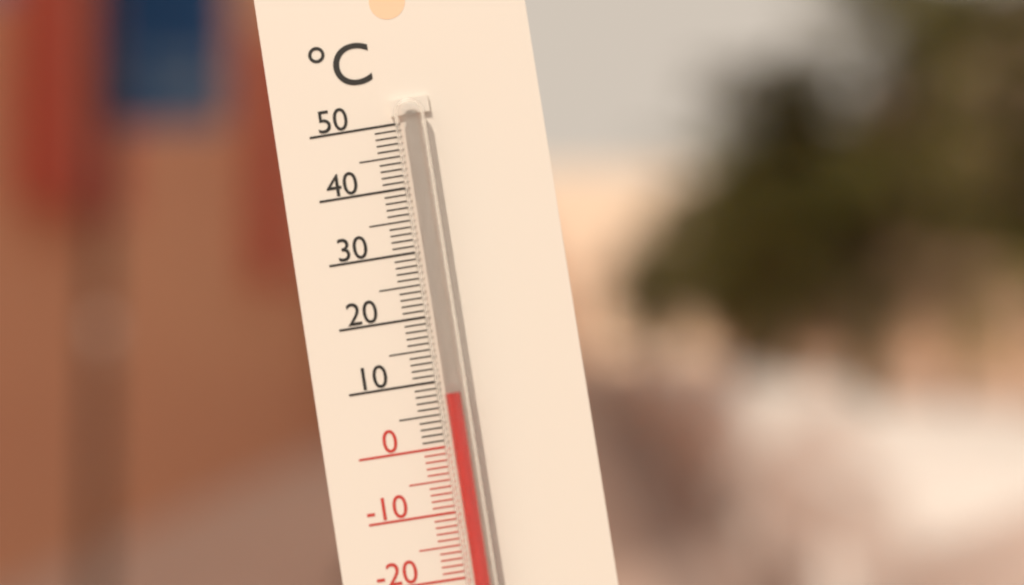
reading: 8 °C
